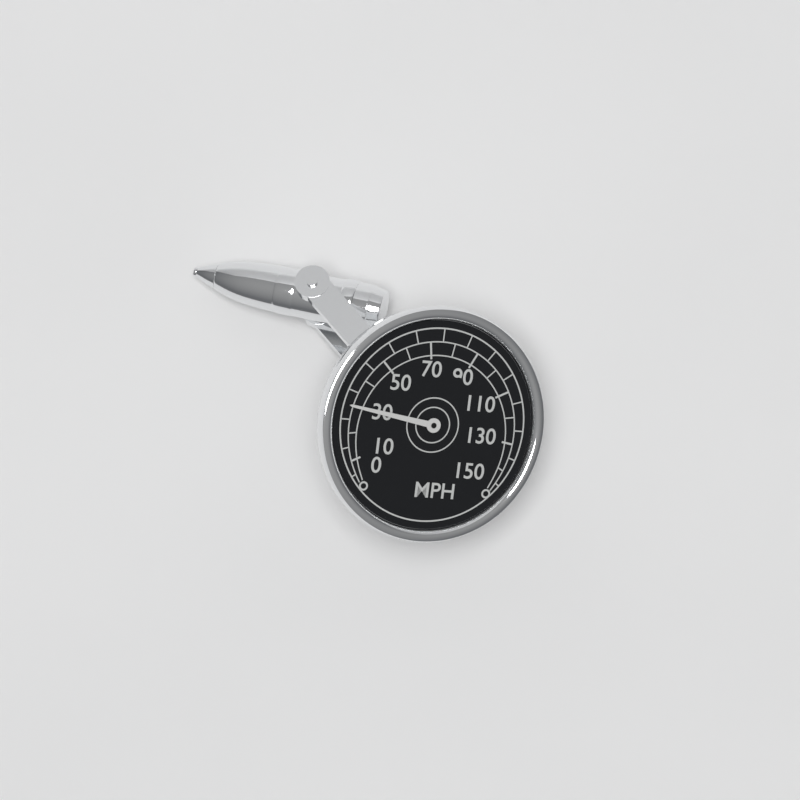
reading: 30 MPH
